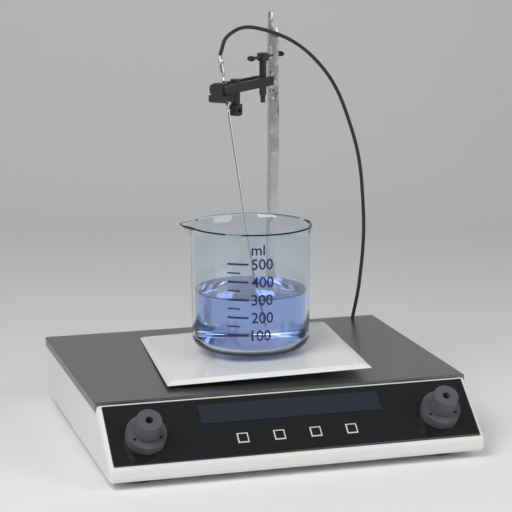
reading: 300 ml
